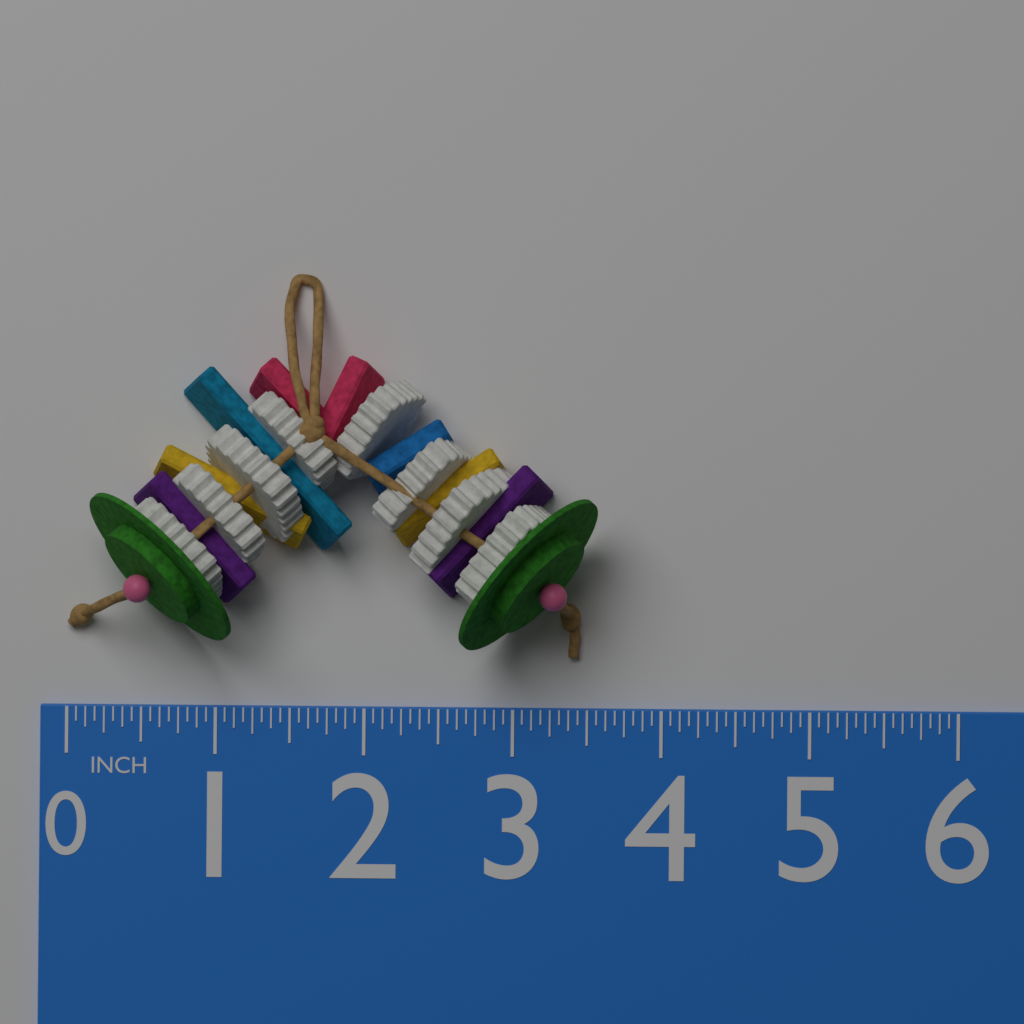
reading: 3.5625 in
